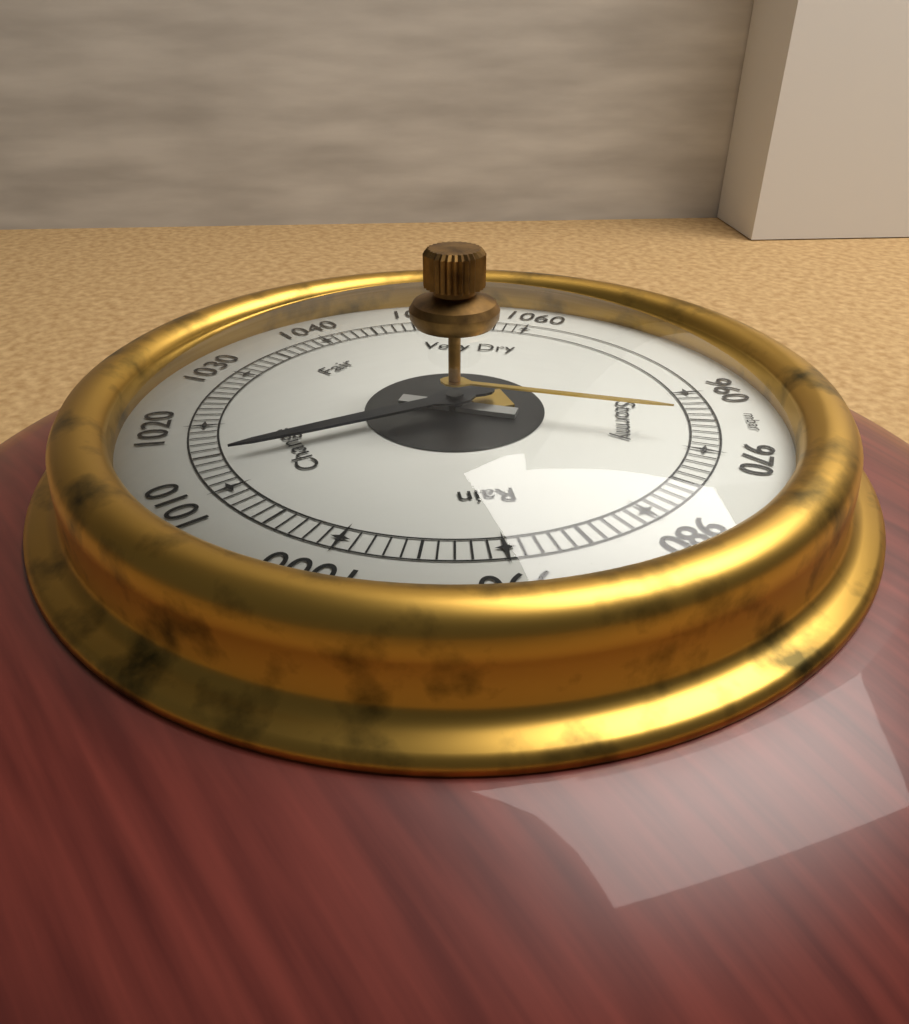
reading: 1014 mbar
